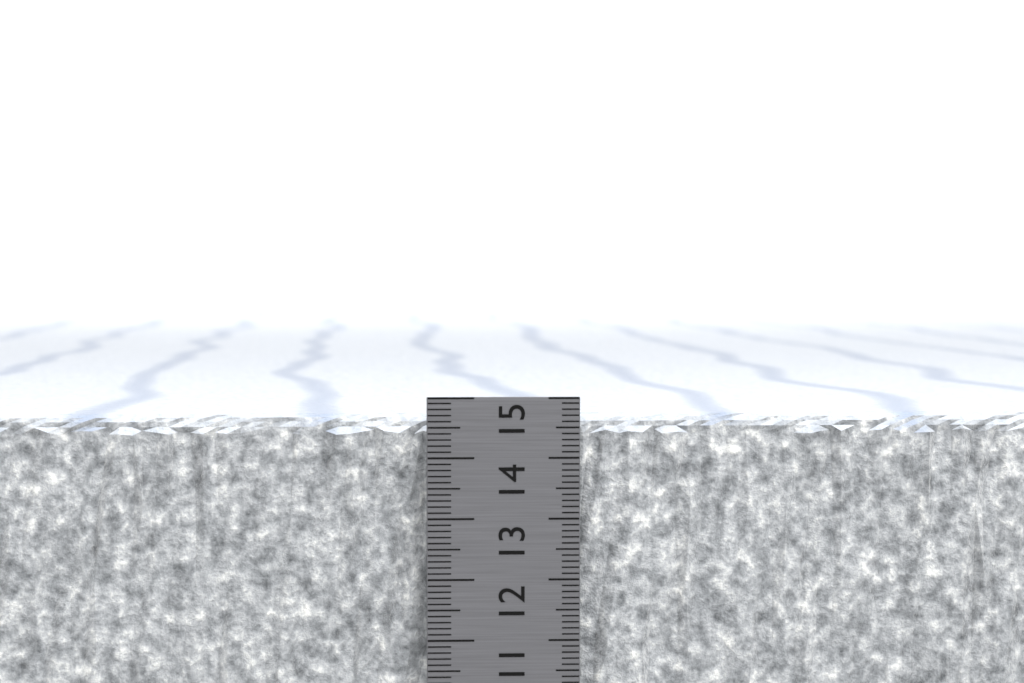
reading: 14.7 cm
